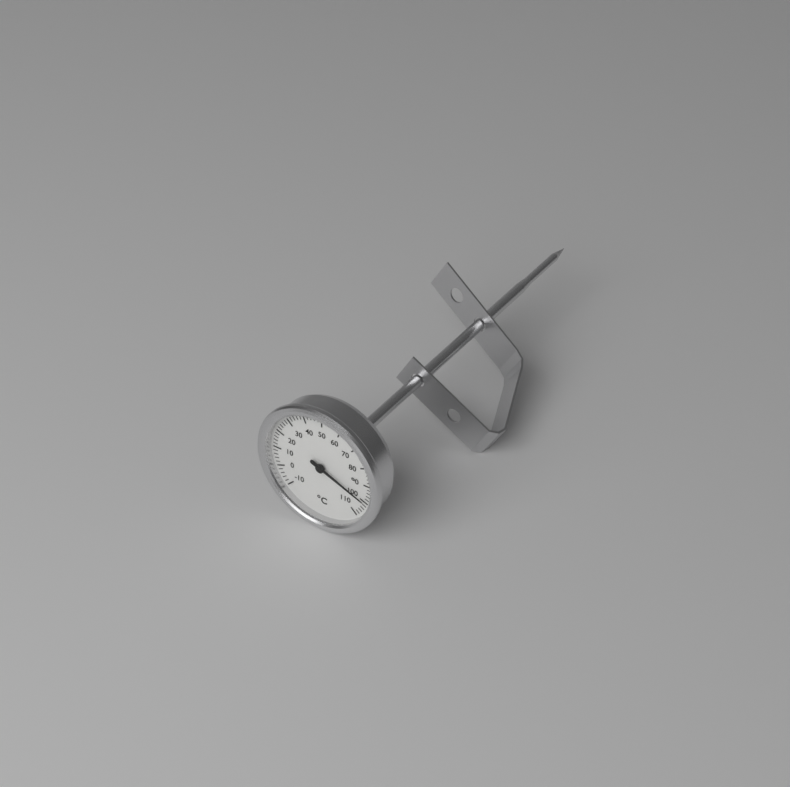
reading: 100 °C
